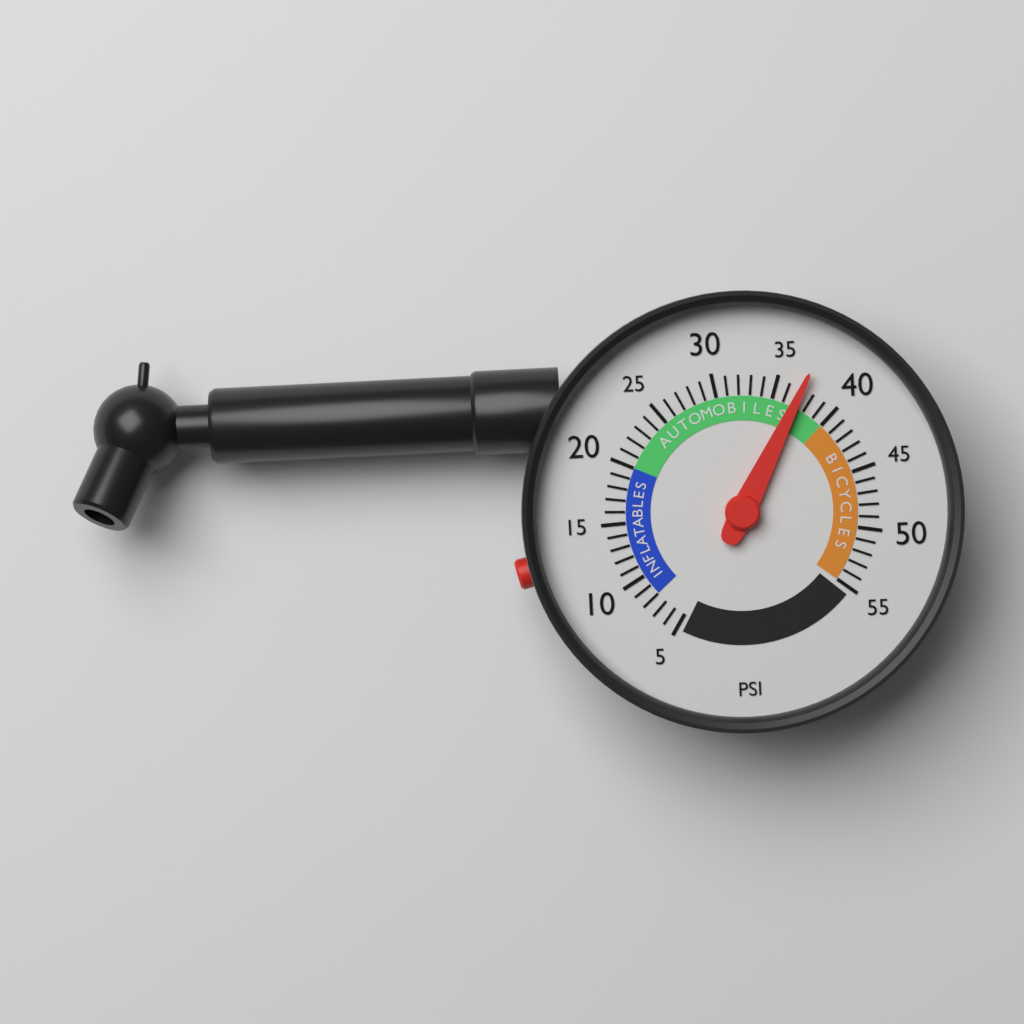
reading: 37 psi
